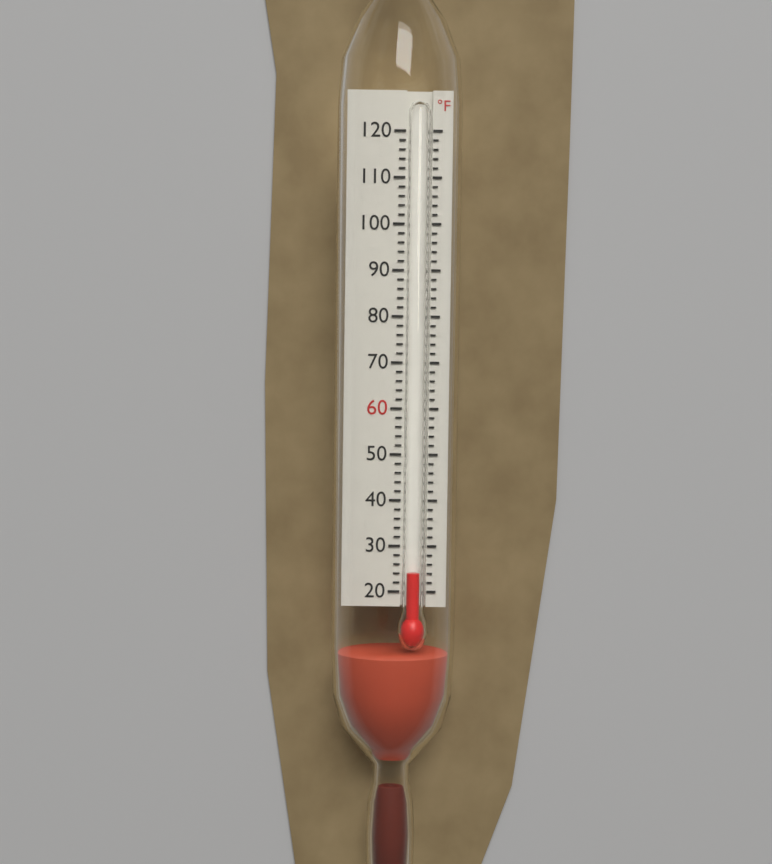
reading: 24 °F
